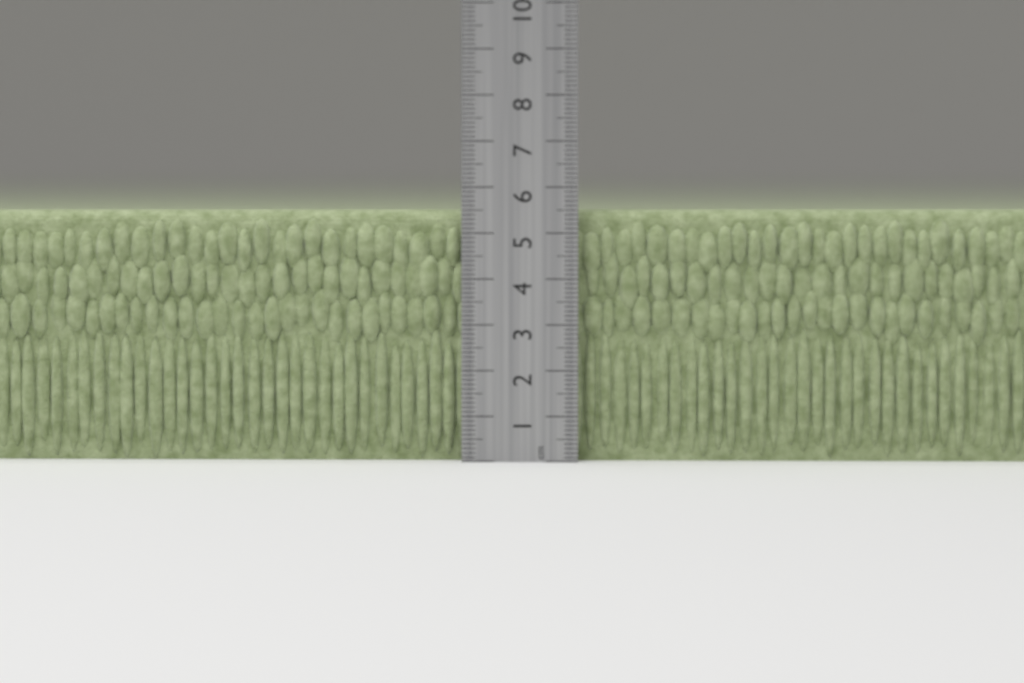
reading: 5.5 cm
